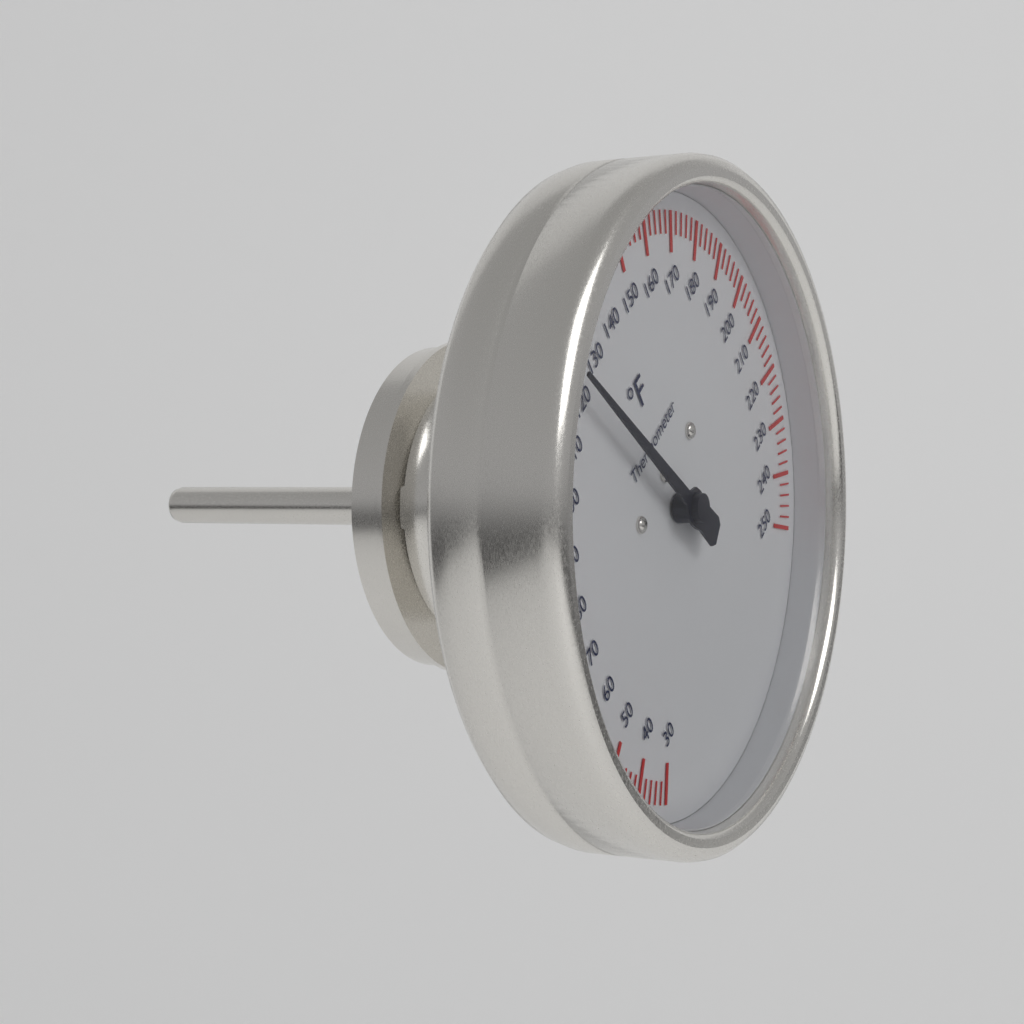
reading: 122 °F
